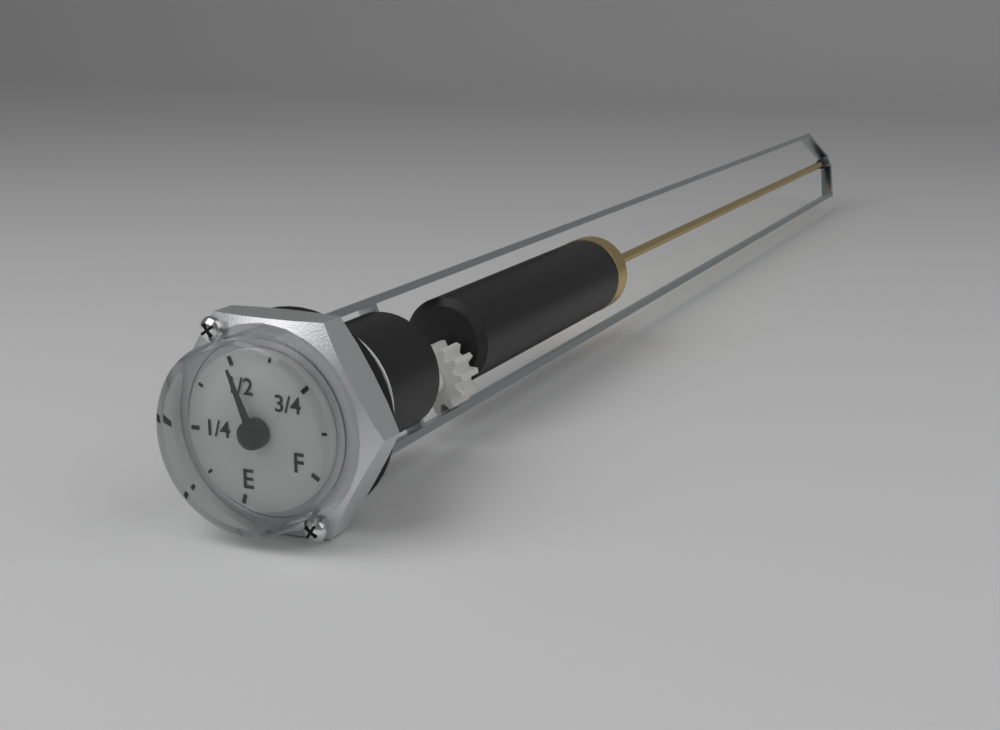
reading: 0.500 (no unit)
